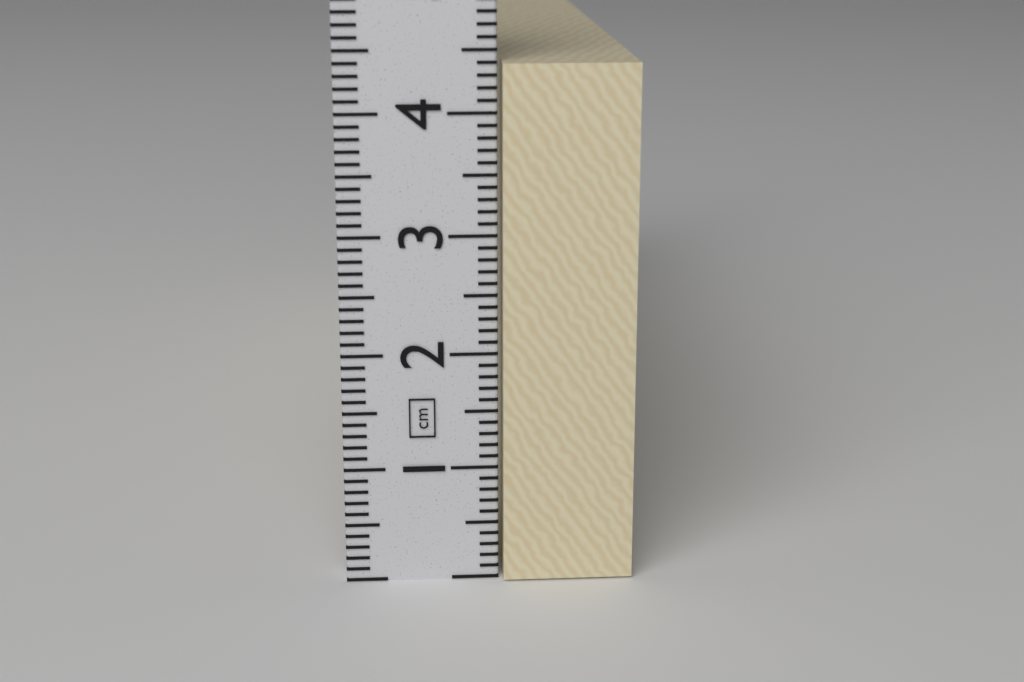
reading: 4.4 cm
